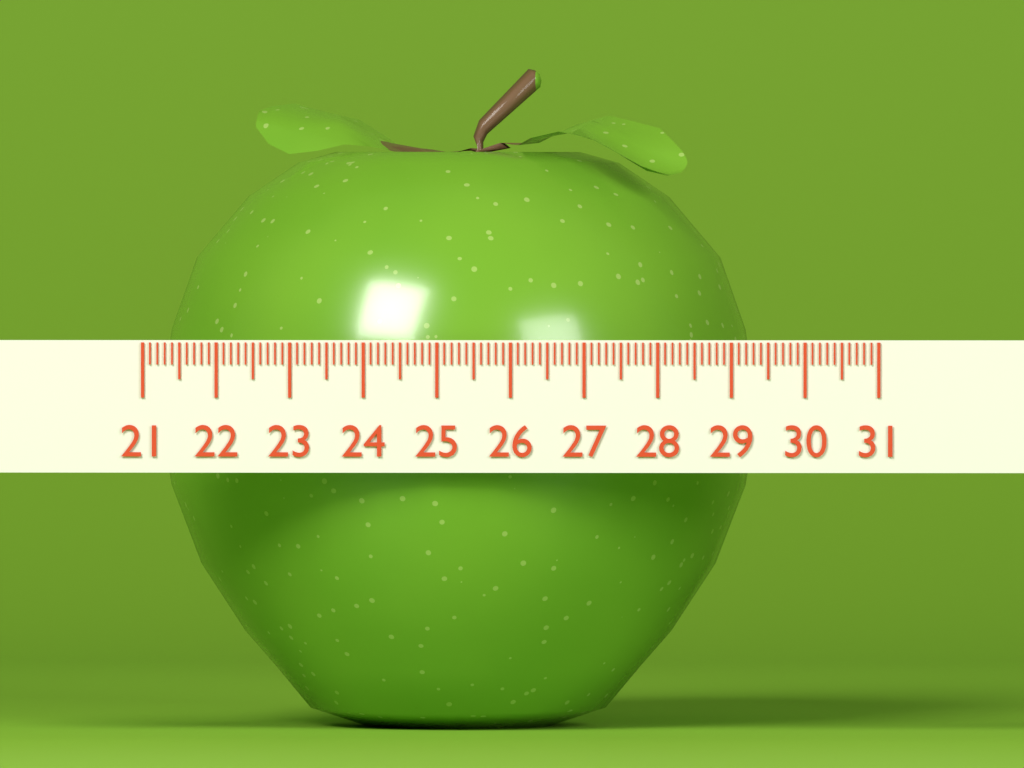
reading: 29.3 (no unit)
